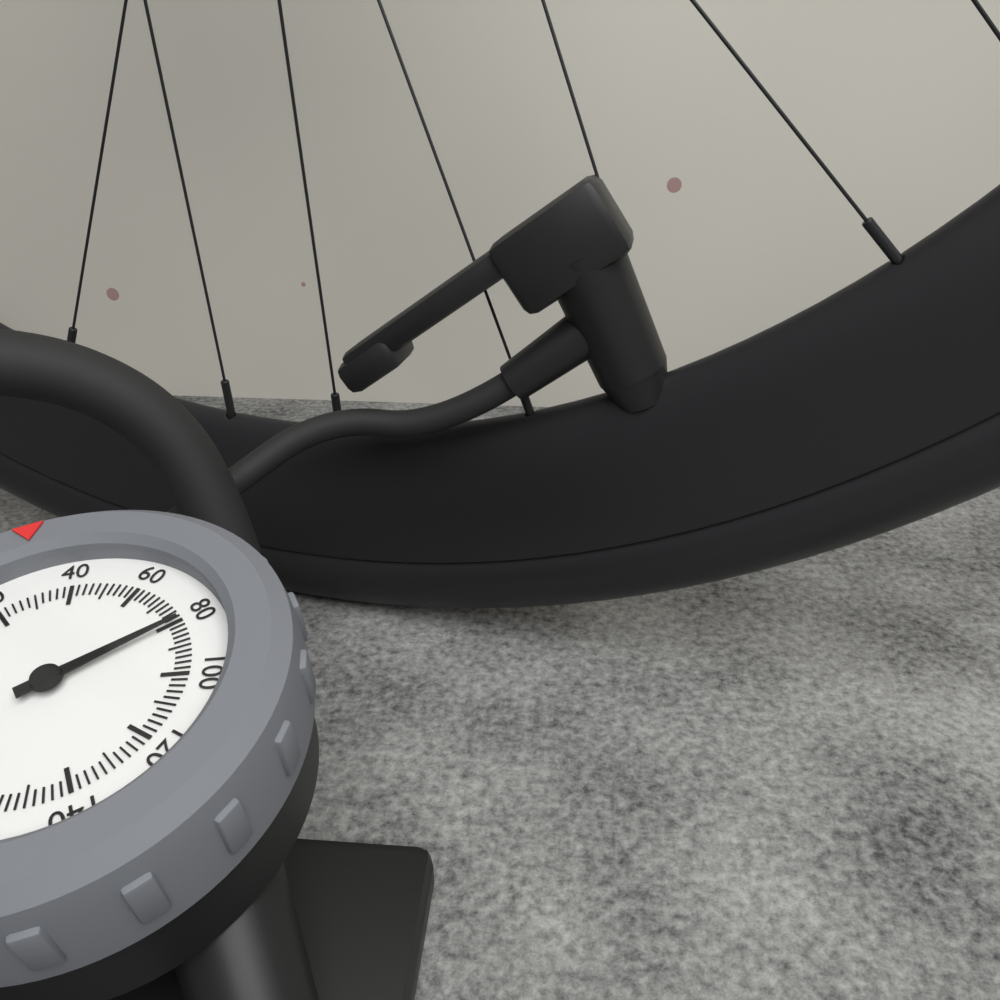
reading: 80 psi
